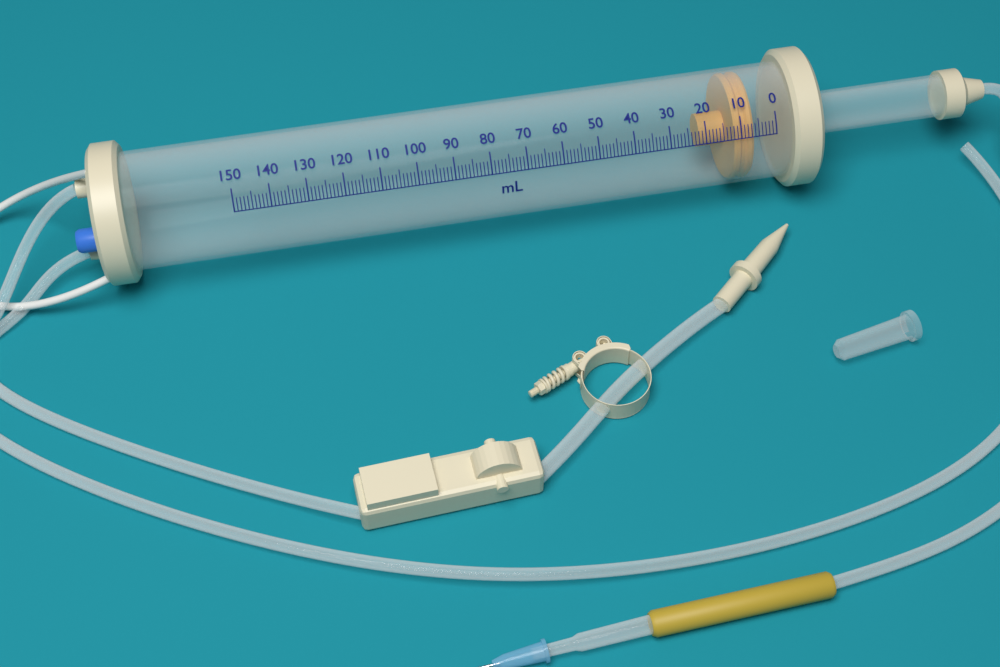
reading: 6 ml
